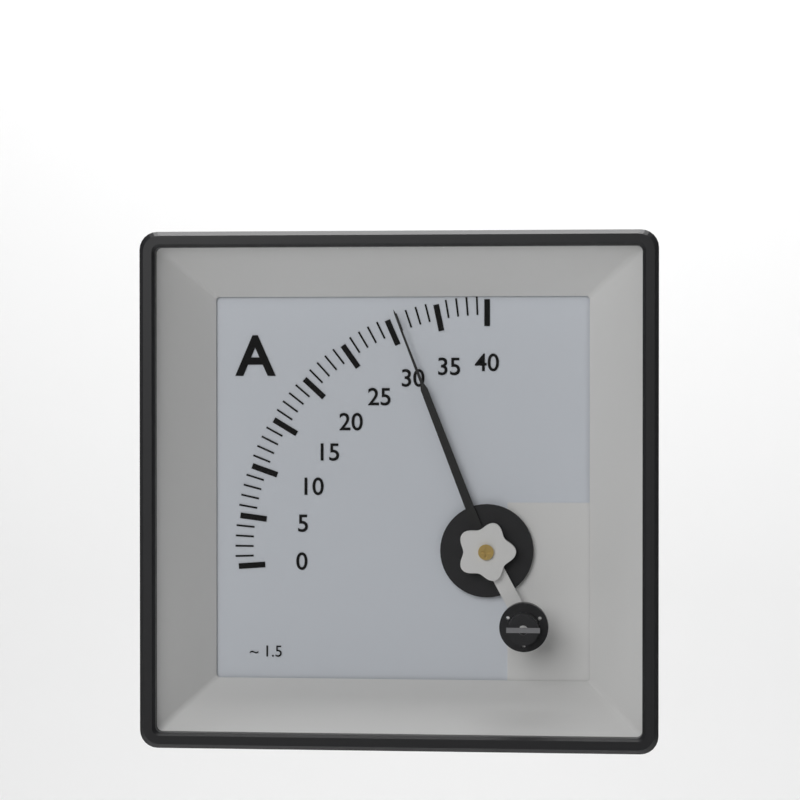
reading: 31 A
